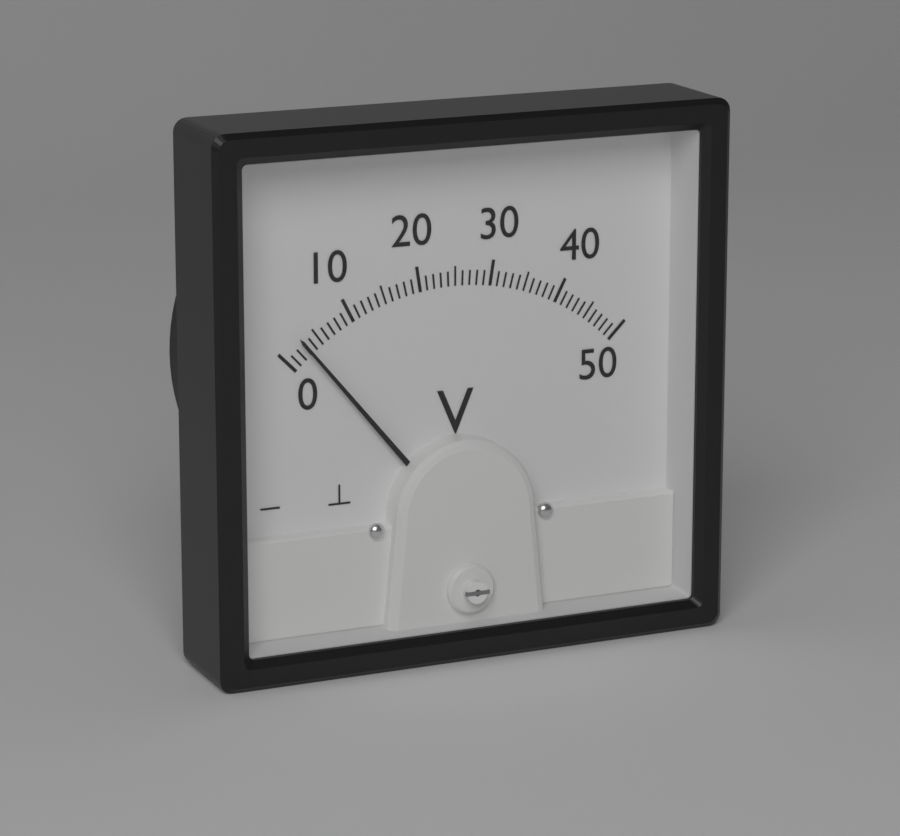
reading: 3 V
